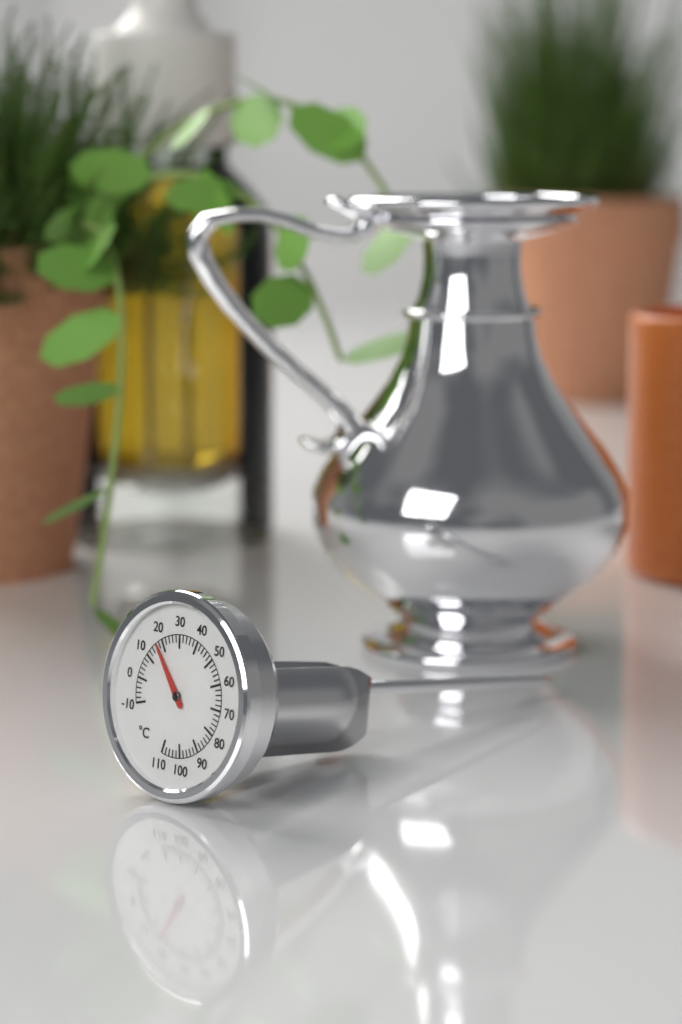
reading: 17 °C
